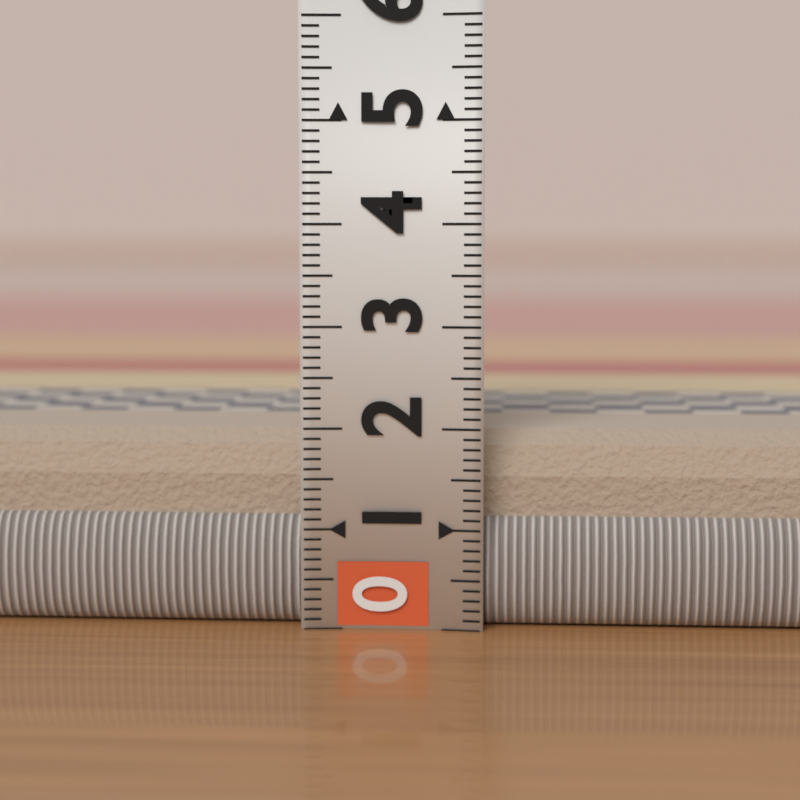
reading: 2.0 (no unit)
